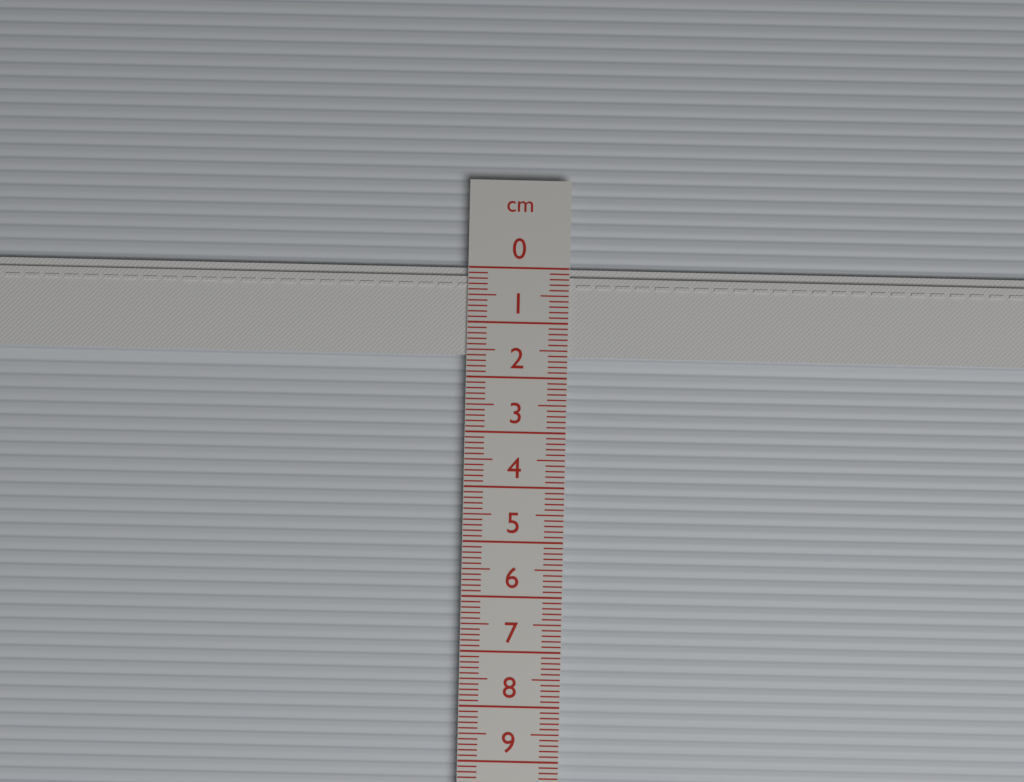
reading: 1.6 cm
